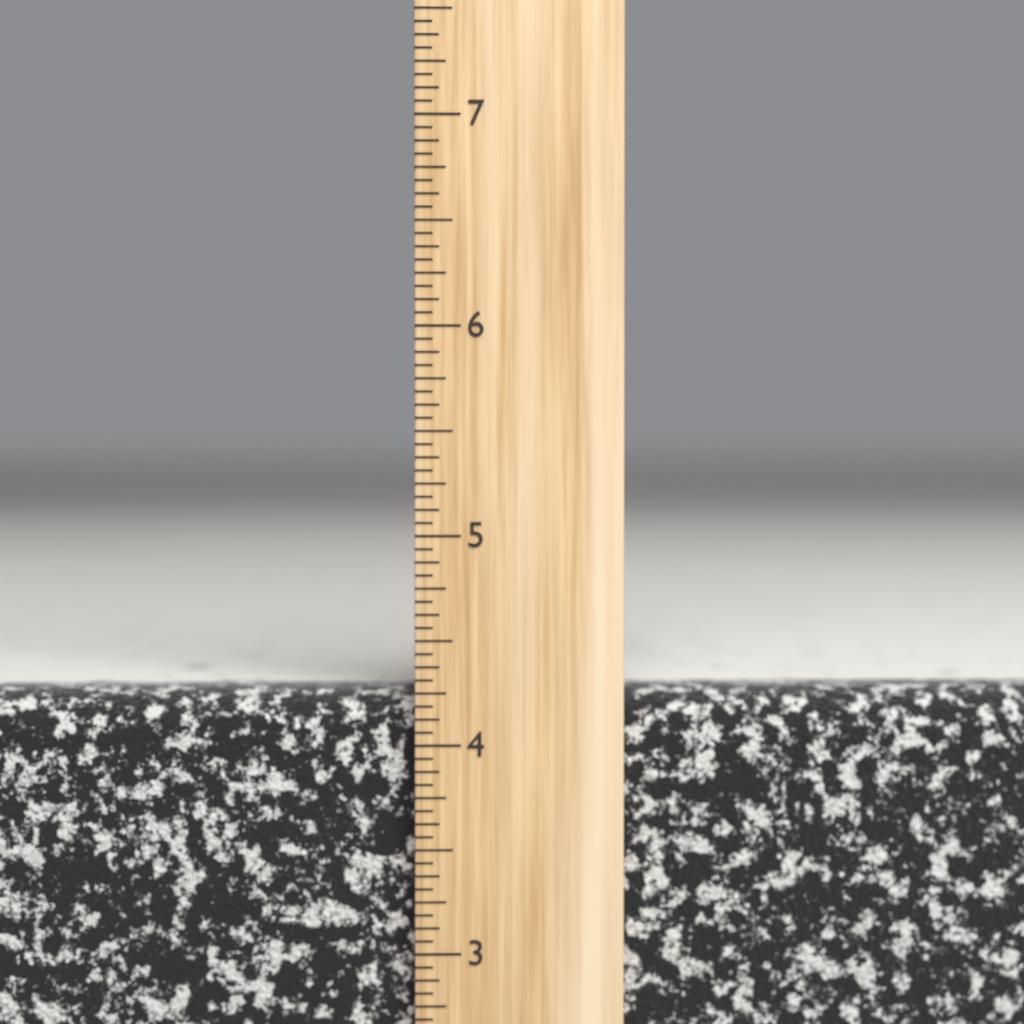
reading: 4.2500 inch
